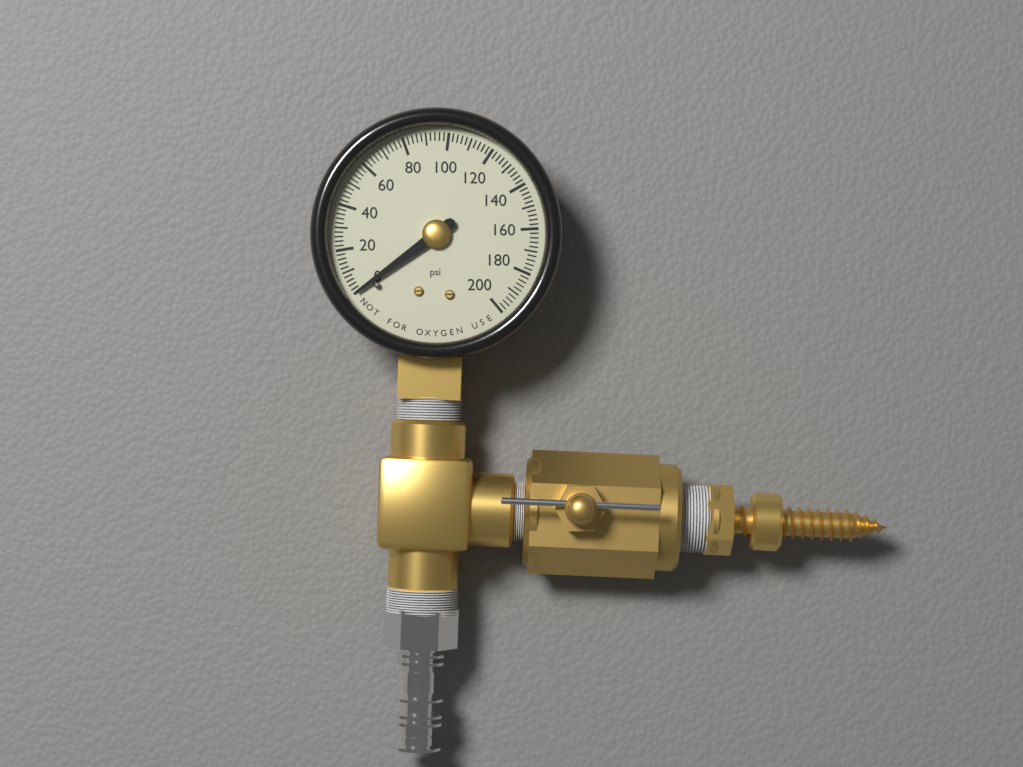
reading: 0 psi
